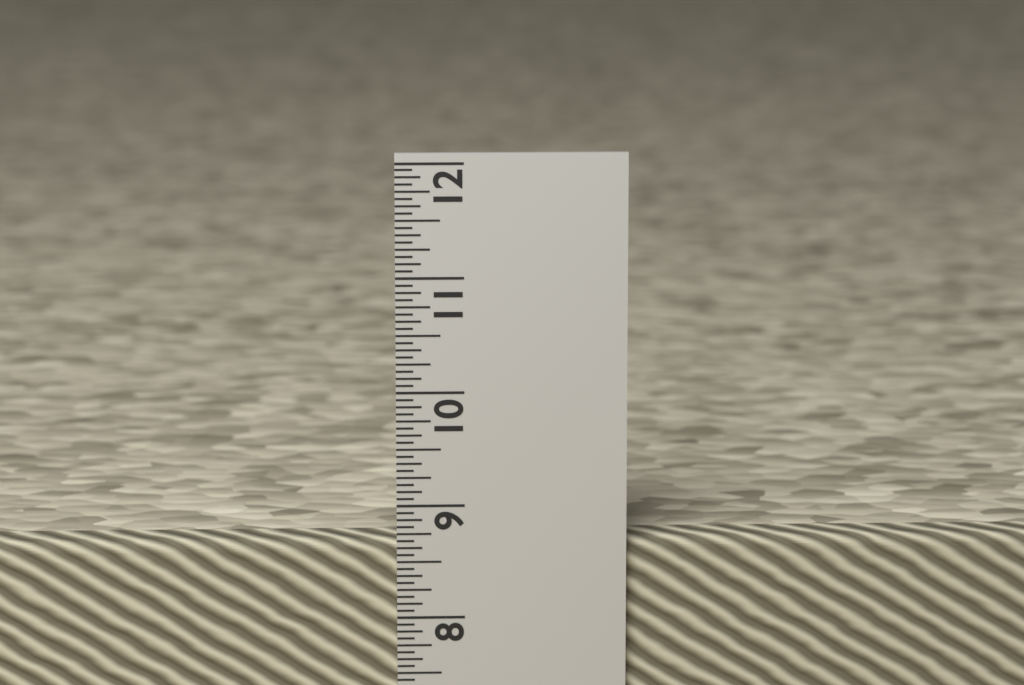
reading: 8.6875 in
